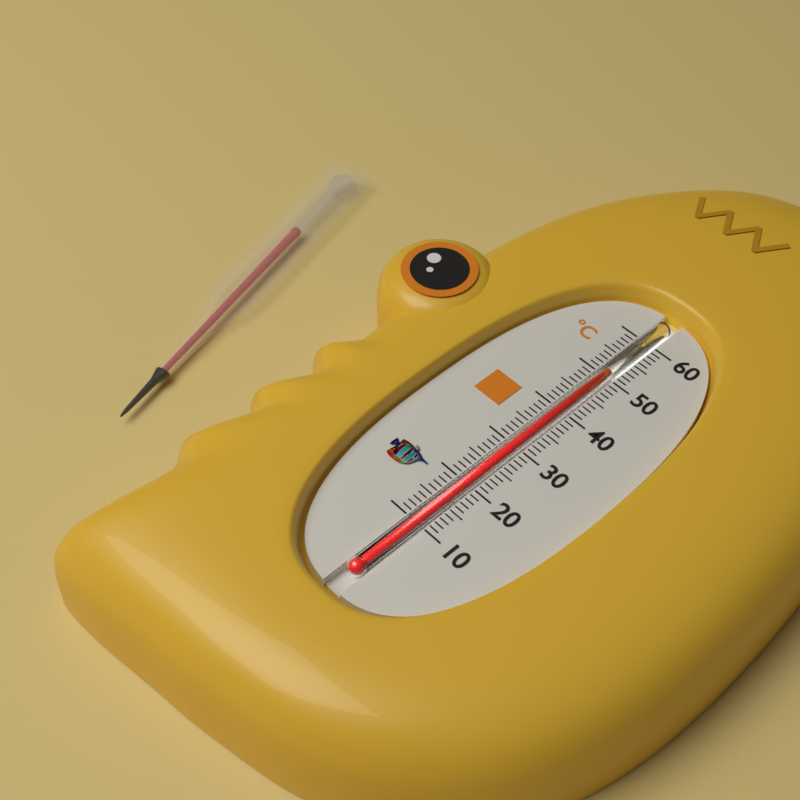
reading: 51 °C
